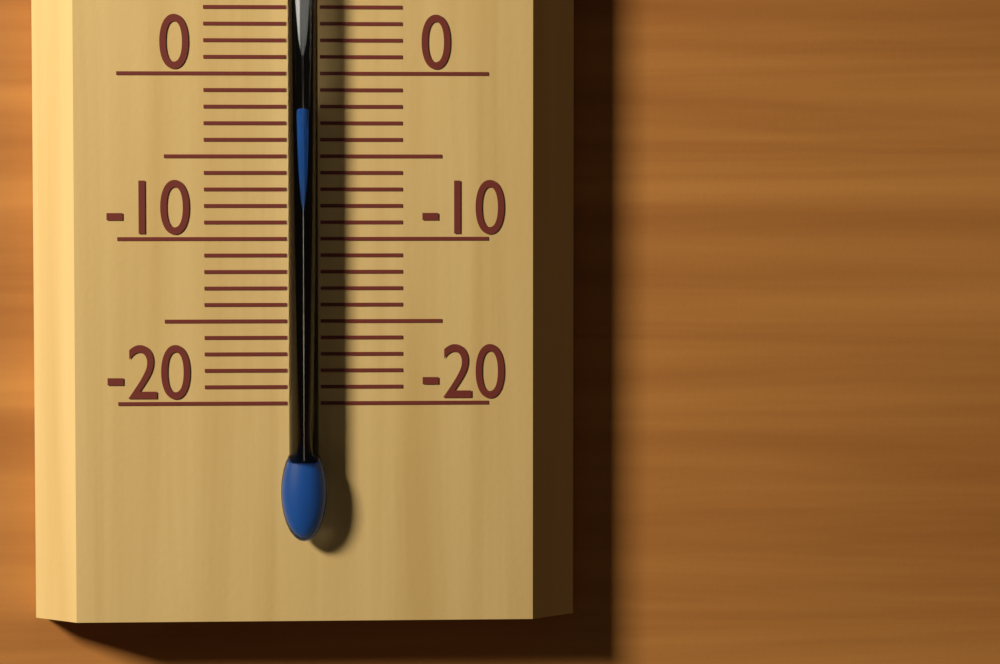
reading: -2 °C
